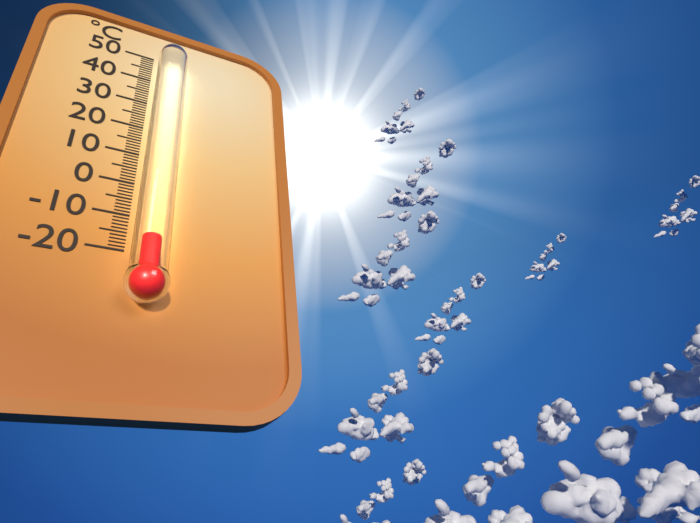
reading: -19 °C
